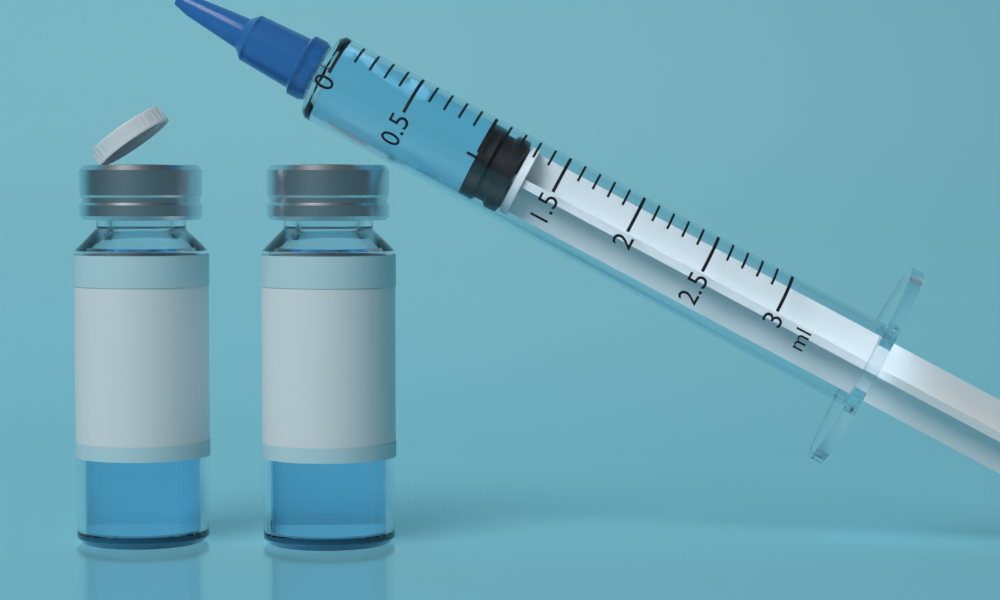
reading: 1.0 ml
